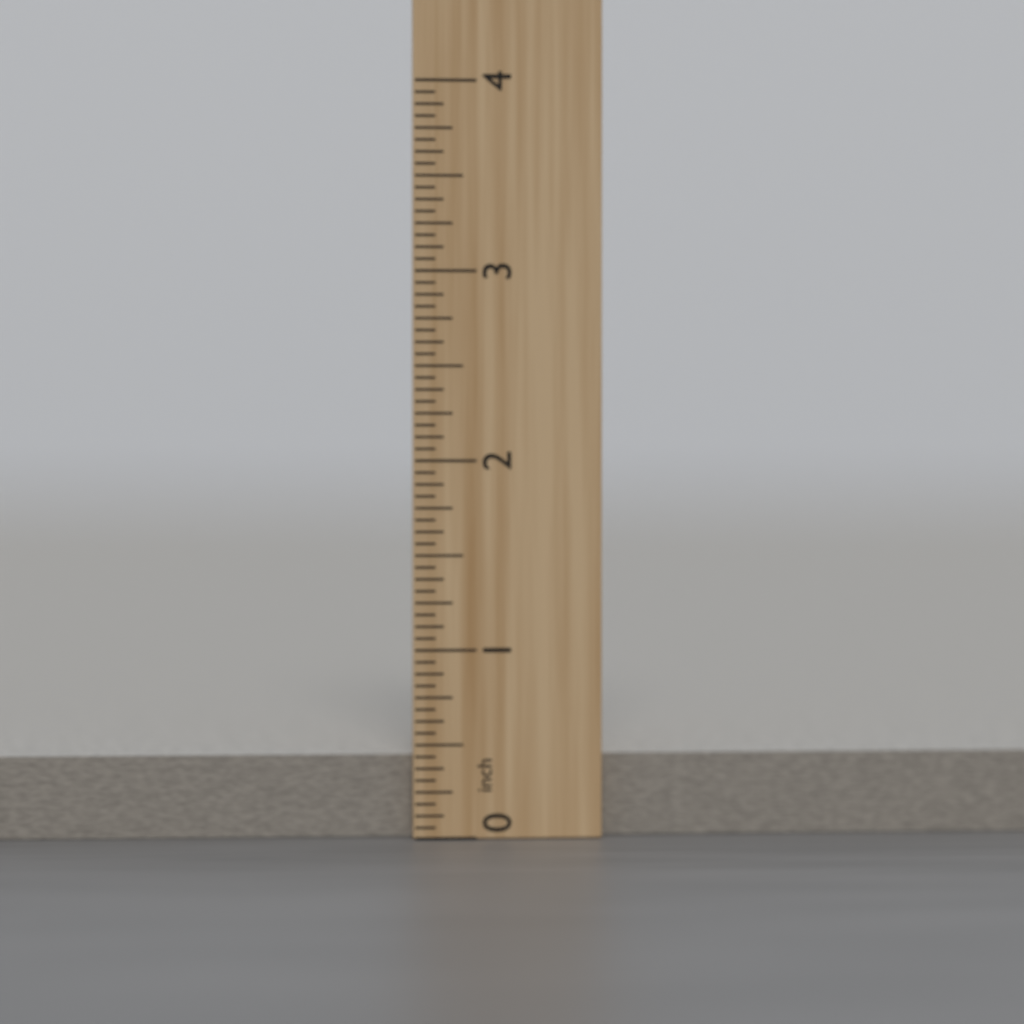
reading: 0.4375 inch
